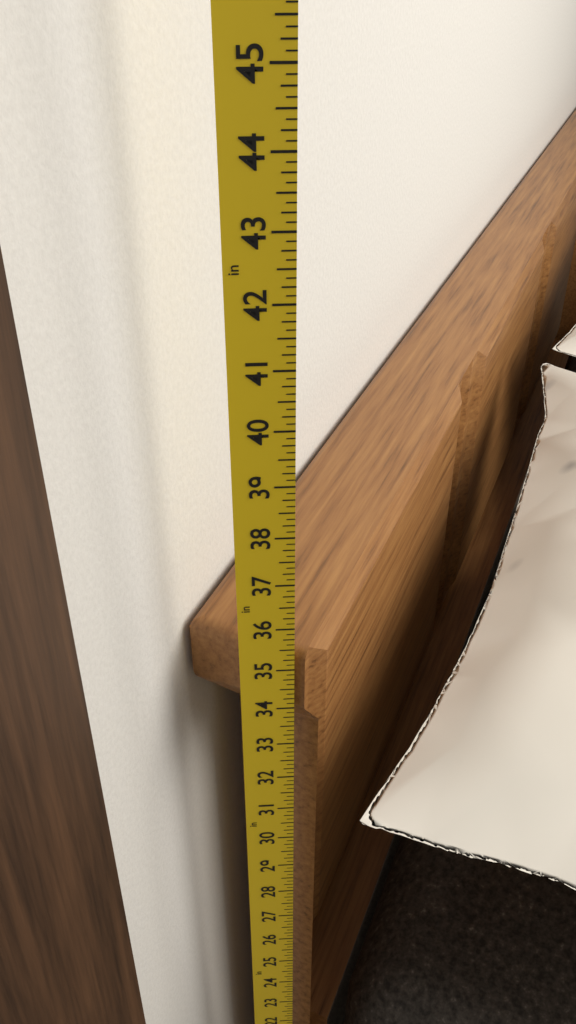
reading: 35.375 in
